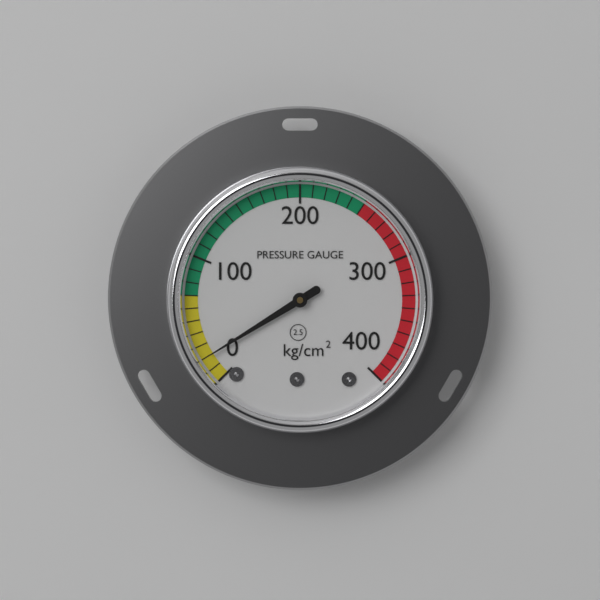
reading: 20 kg/cm²
